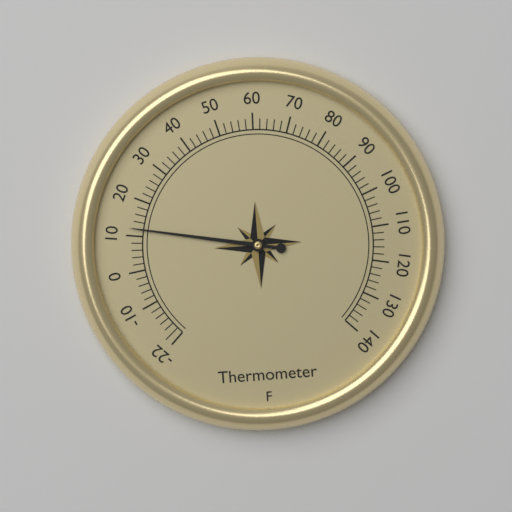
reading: 12 °F
